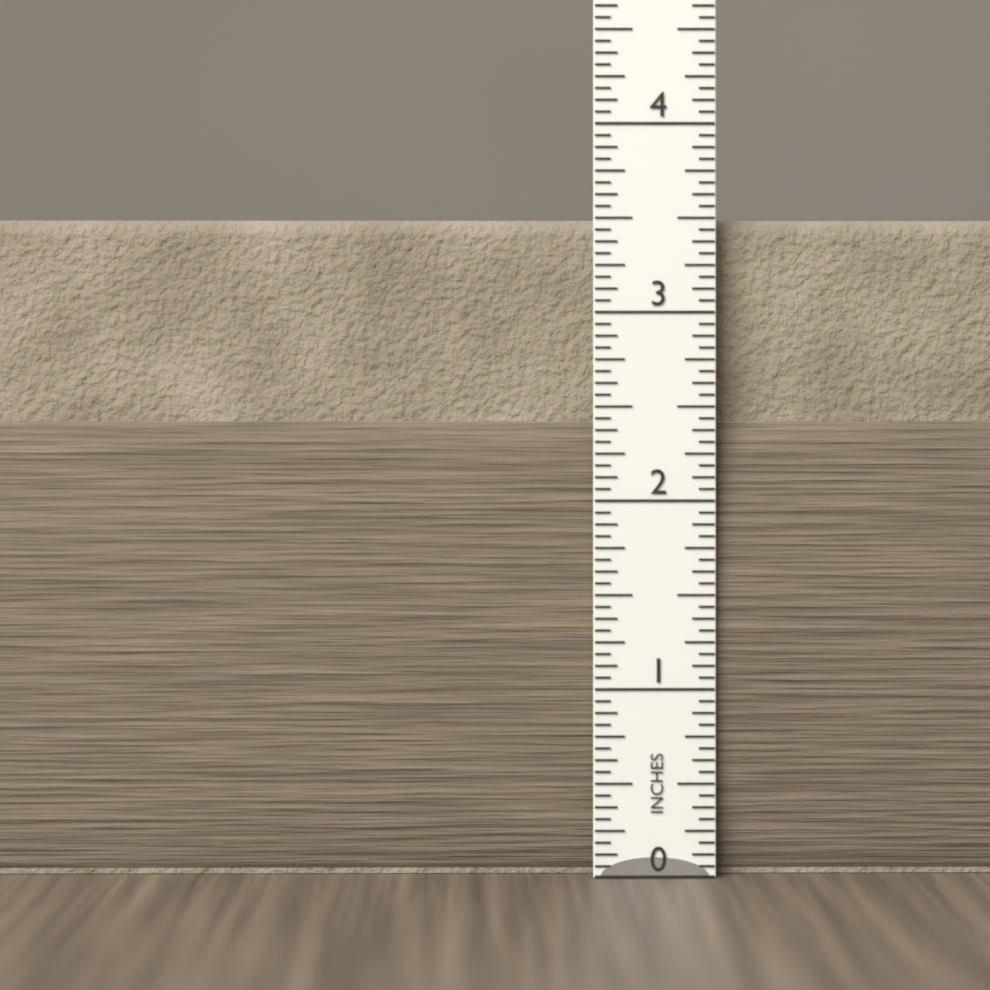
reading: 3.5000 in
